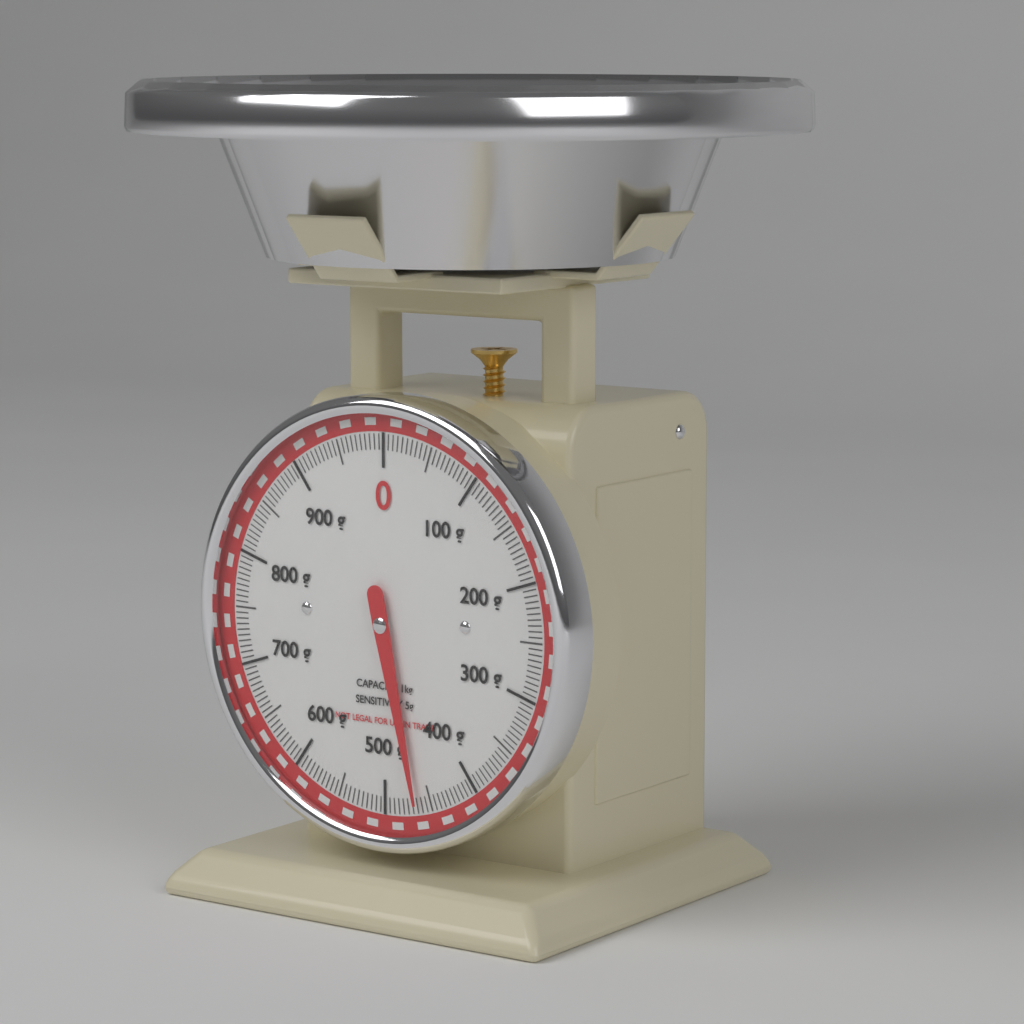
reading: 465 g
